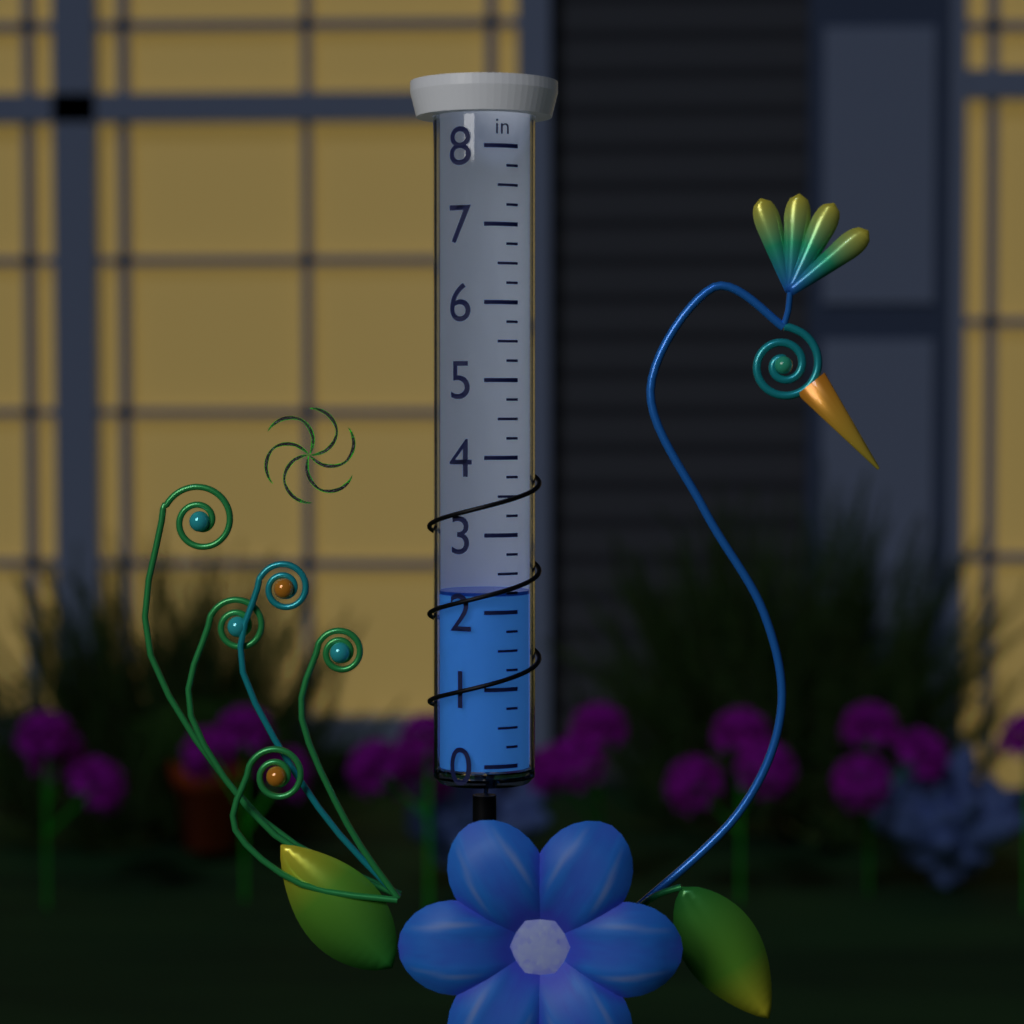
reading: 2.25 in
